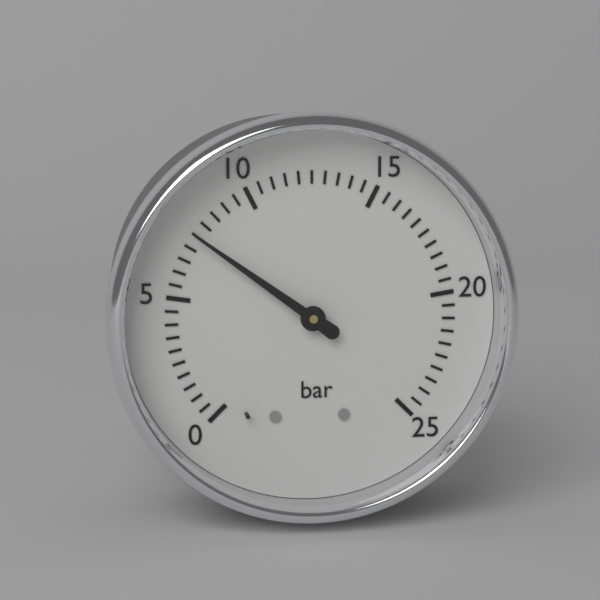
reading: 7.5 bar
